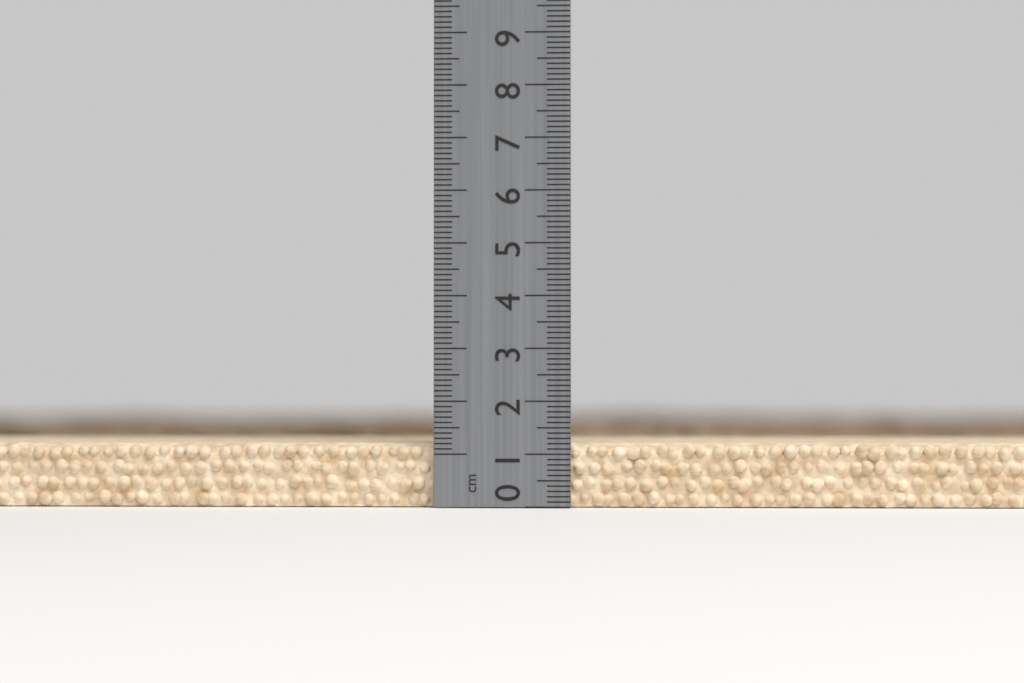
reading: 1.2 cm
